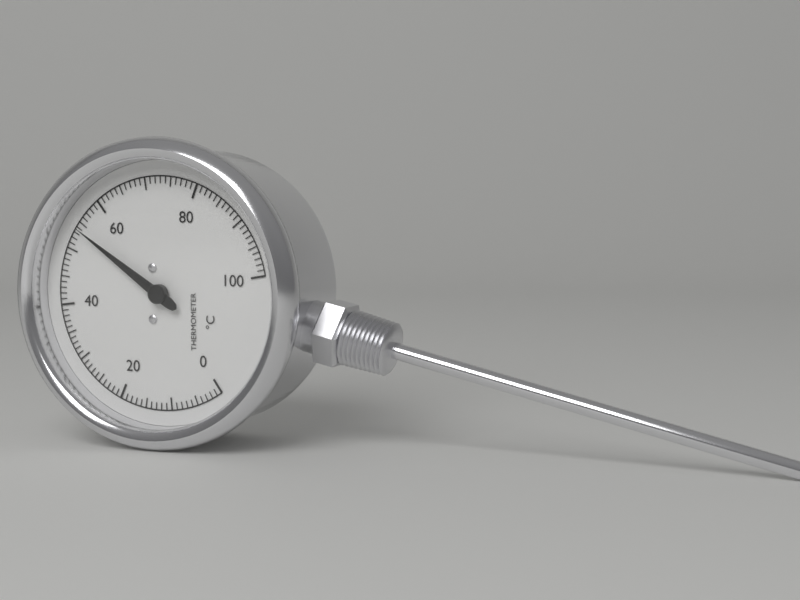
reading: 54 °C
